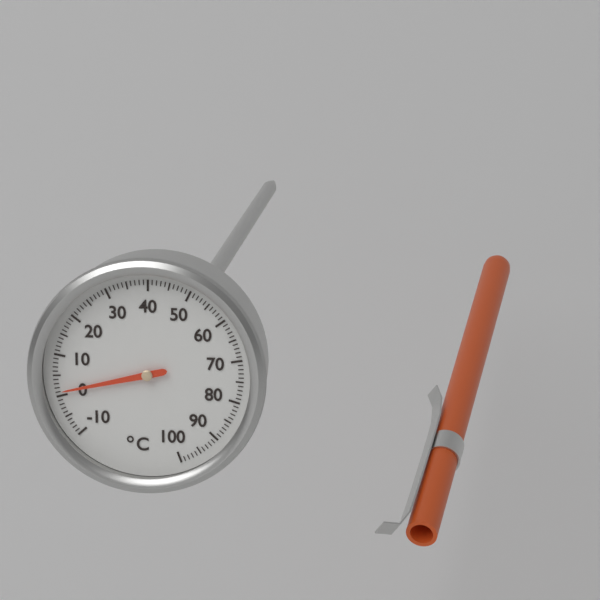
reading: 1 °C
